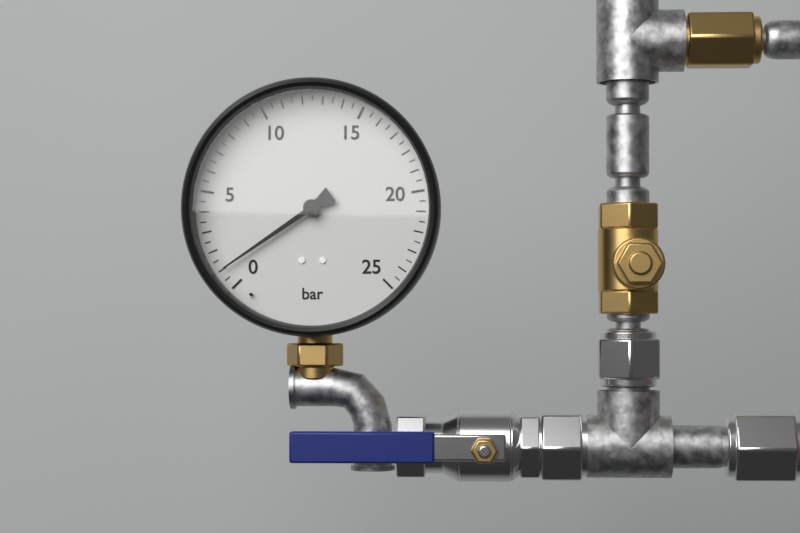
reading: 1.0 bar
